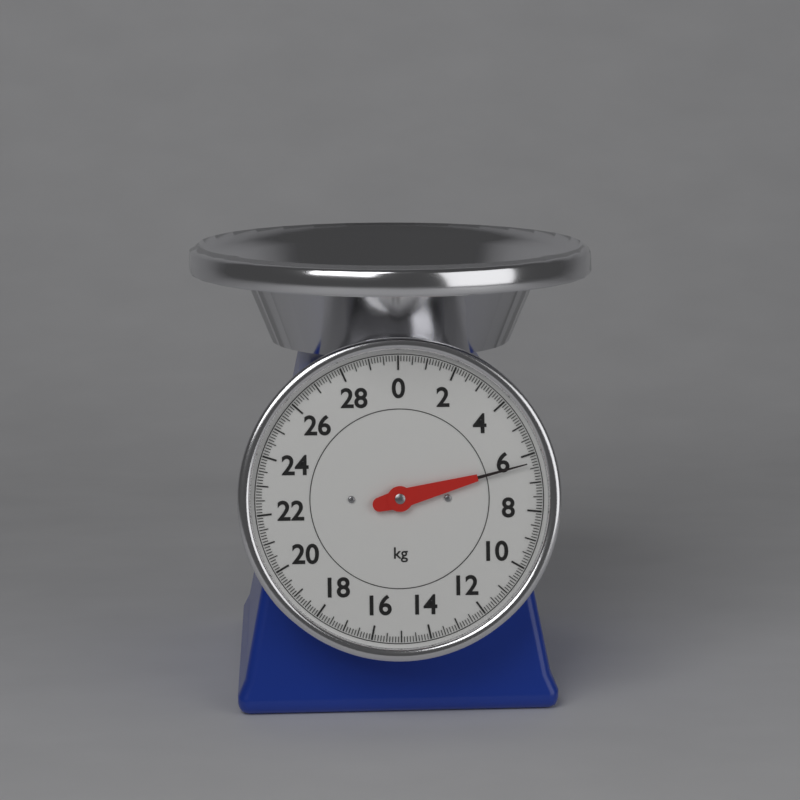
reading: 6.3 kg
